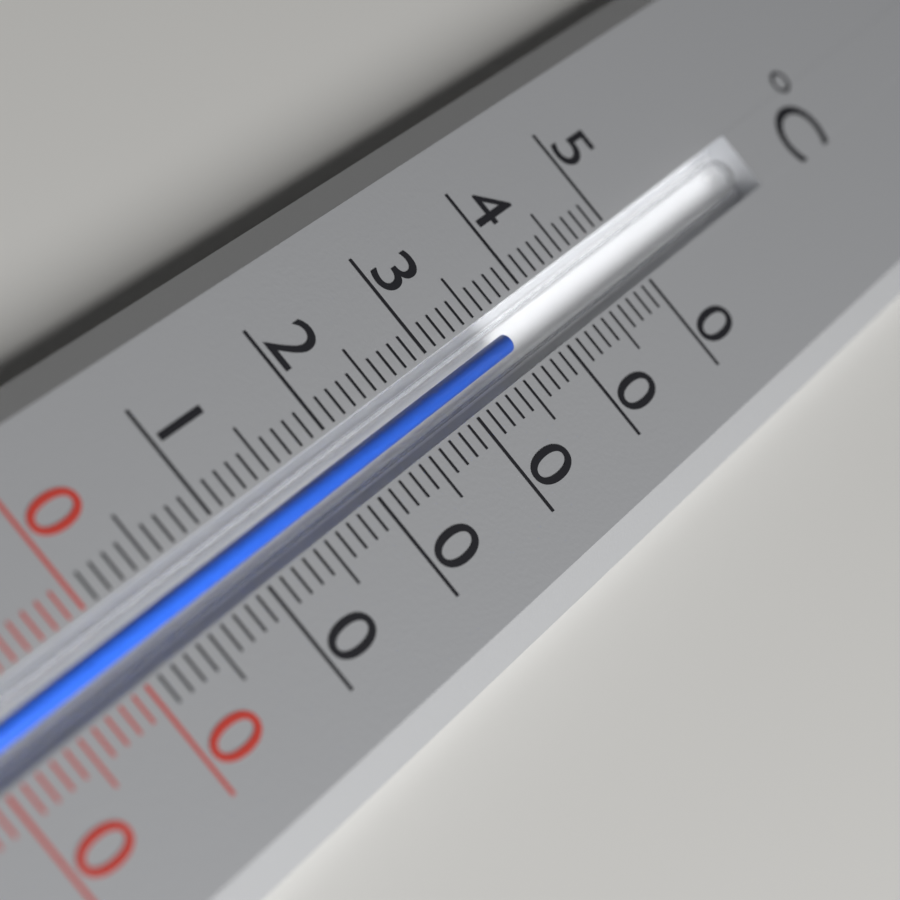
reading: 36 °C
